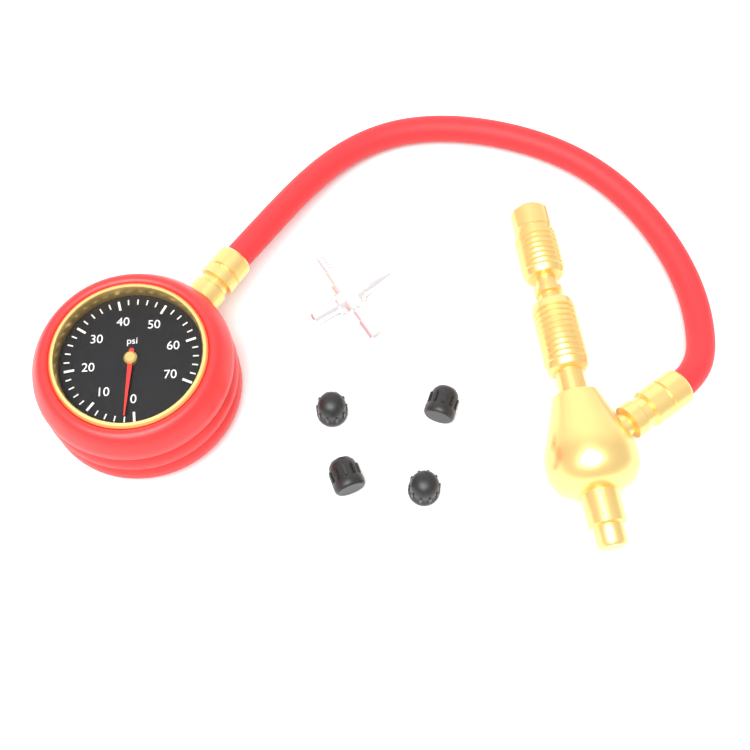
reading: 2 psi
